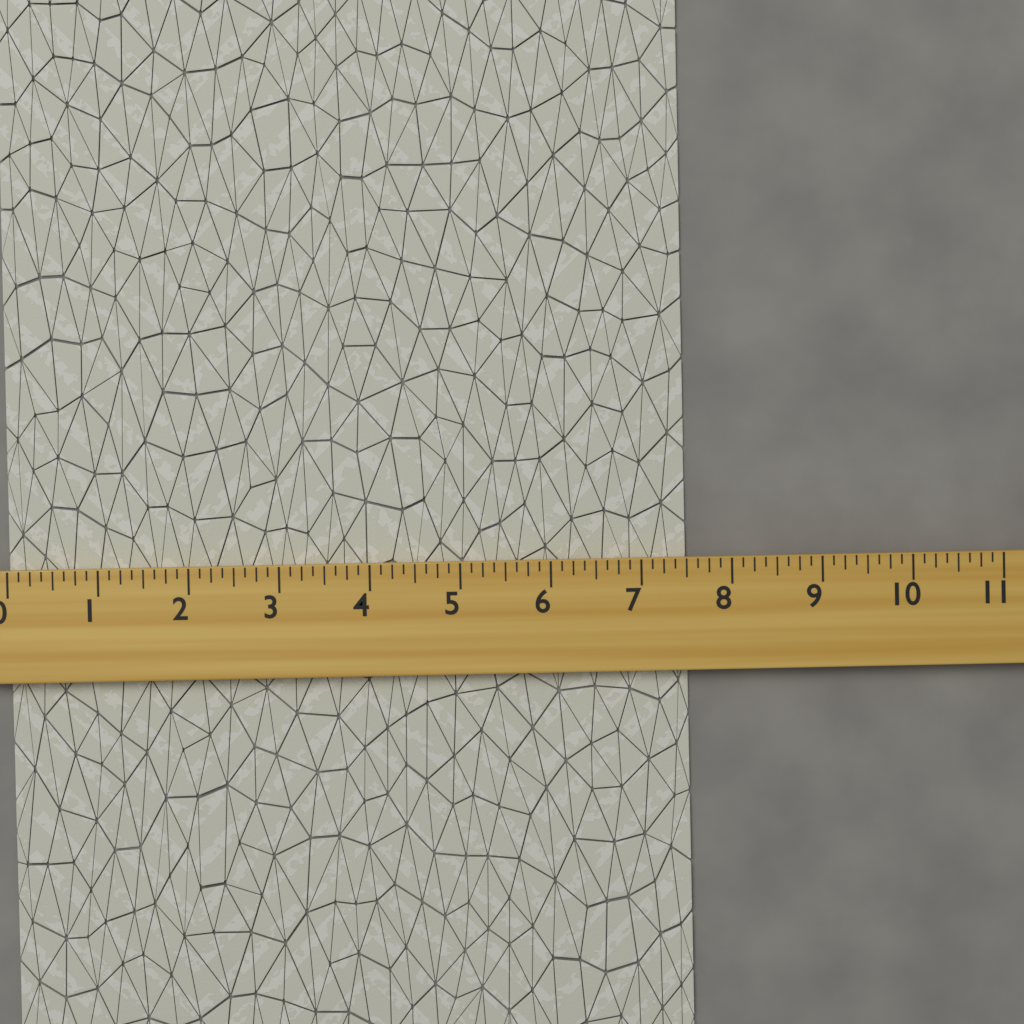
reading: 7.500 (no unit)
